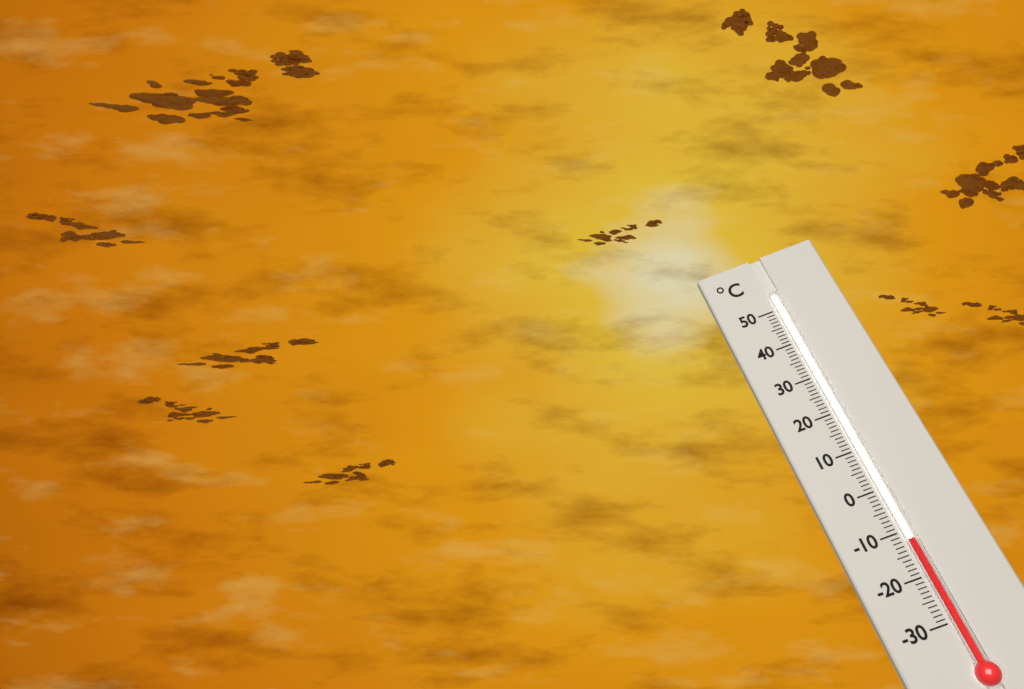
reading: -12 °C
